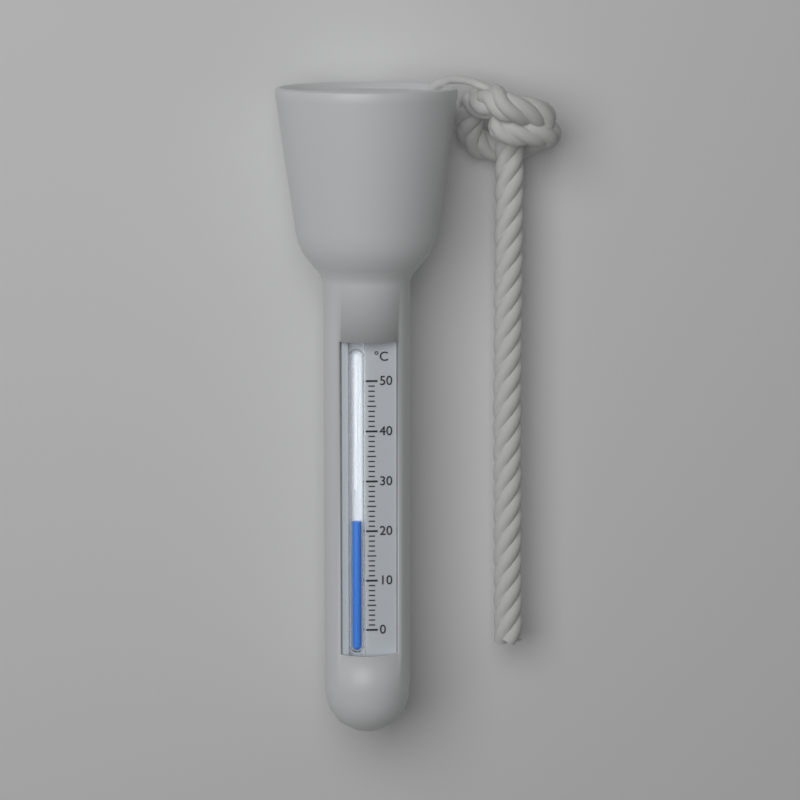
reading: 22 °C
